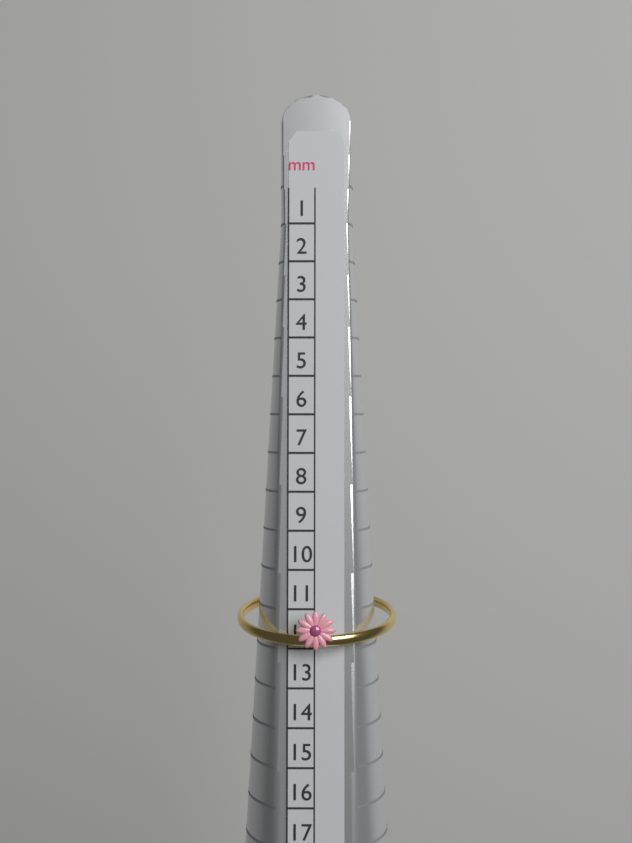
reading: 12 mm
